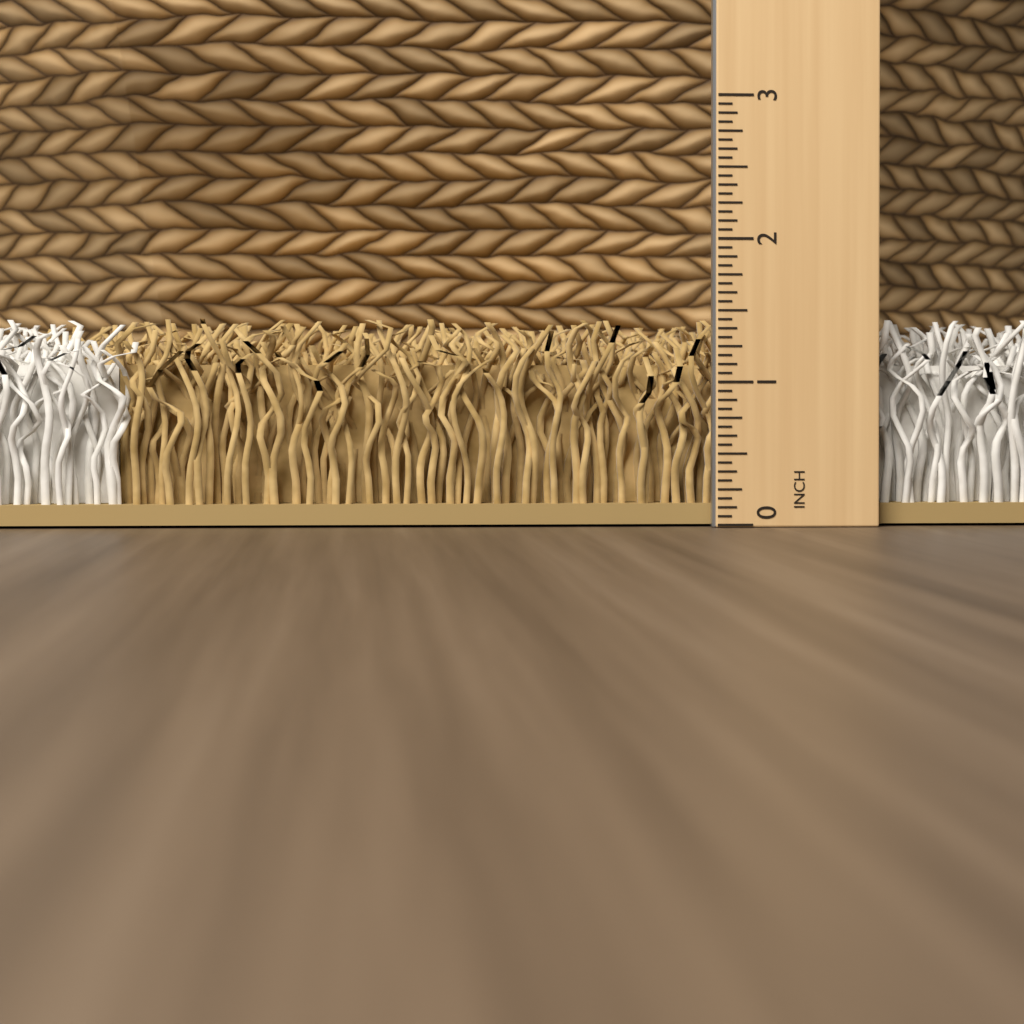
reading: 1.4375 in
